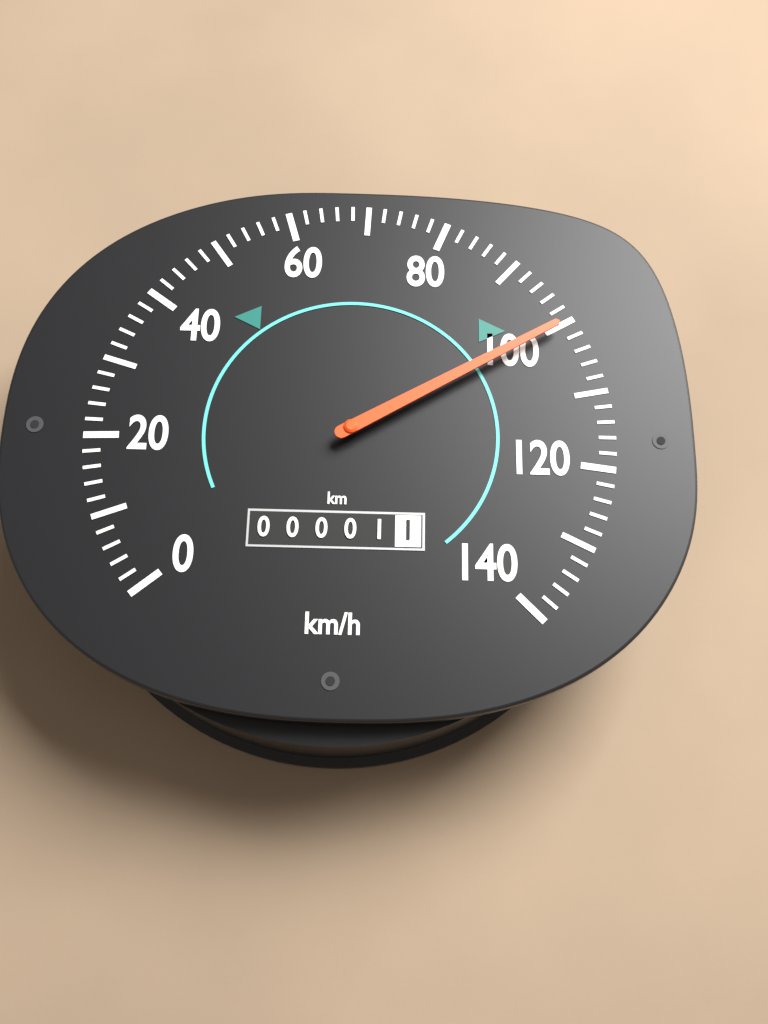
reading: 100 km/h
